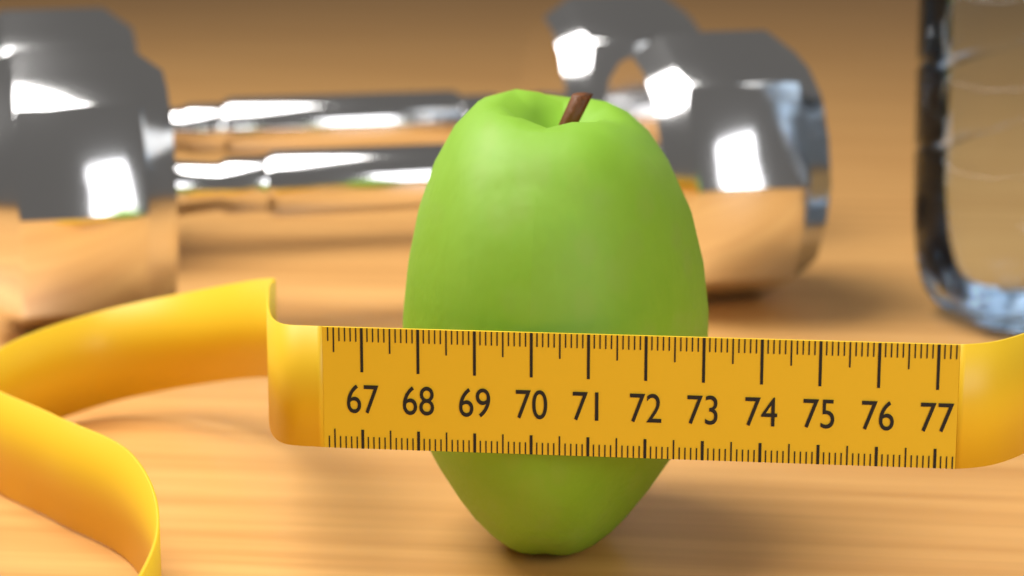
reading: 72.9 (no unit)
